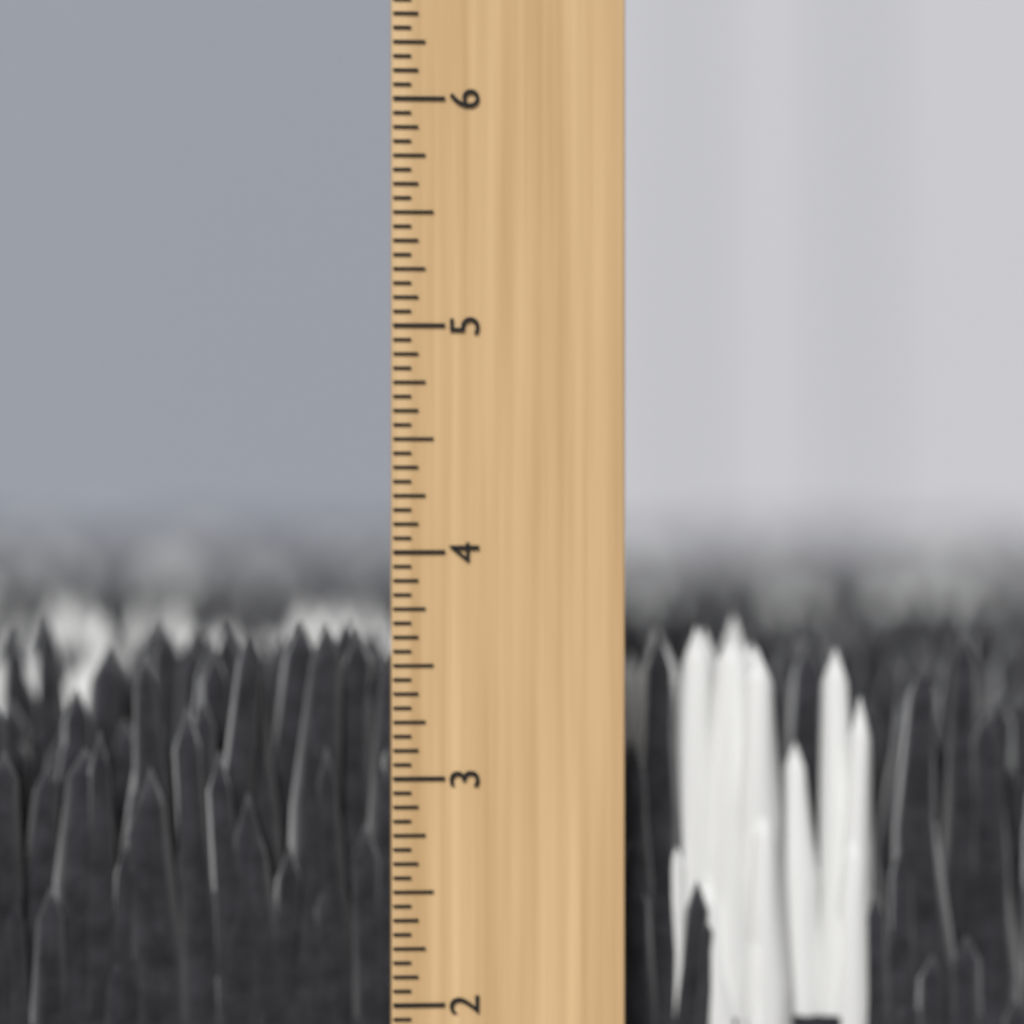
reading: 3.6875 inch
